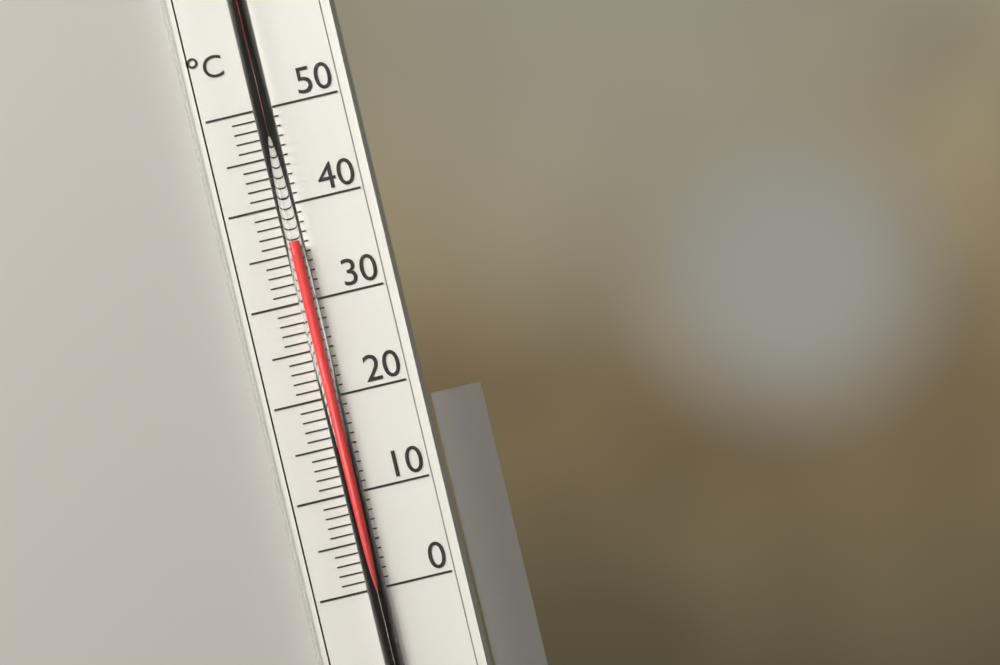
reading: 36 °C
